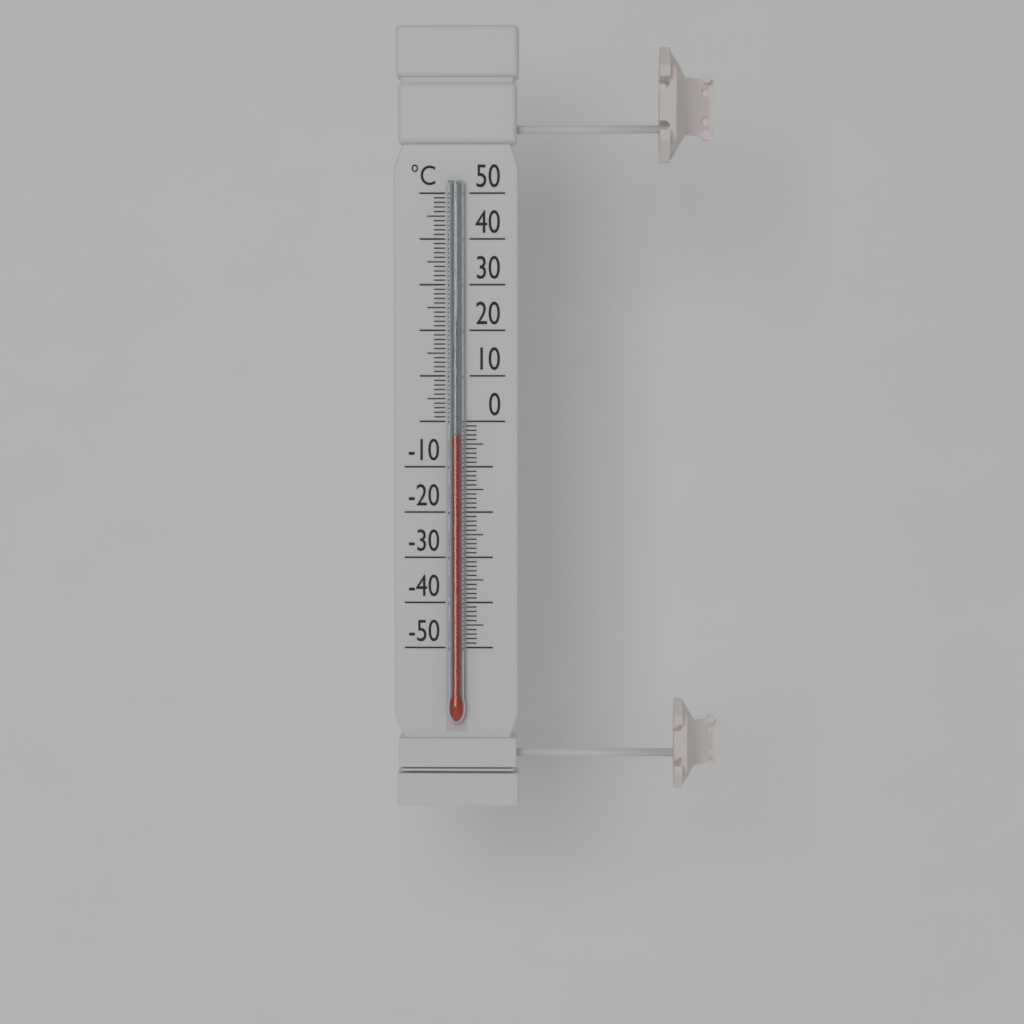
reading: -3 °C
